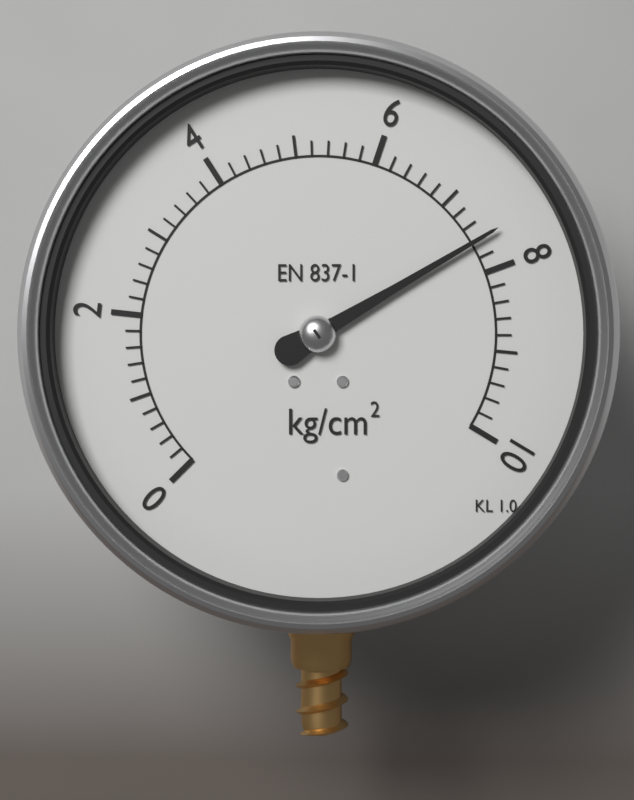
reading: 7.6 kg/cm²
